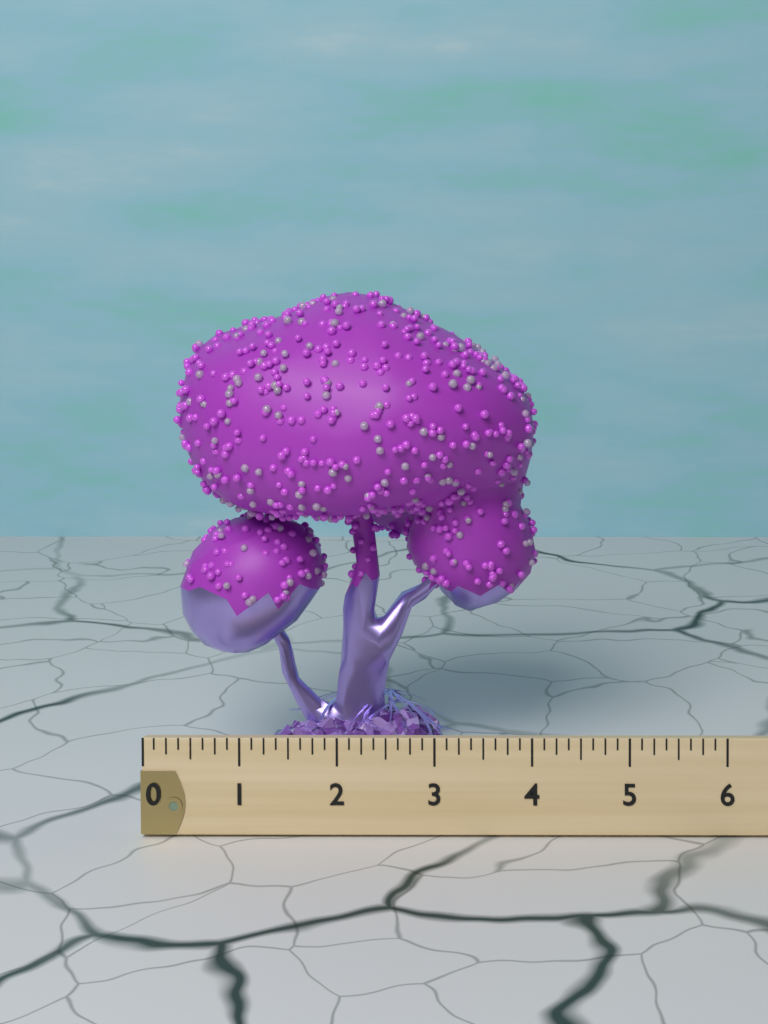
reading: 4.000 (no unit)
